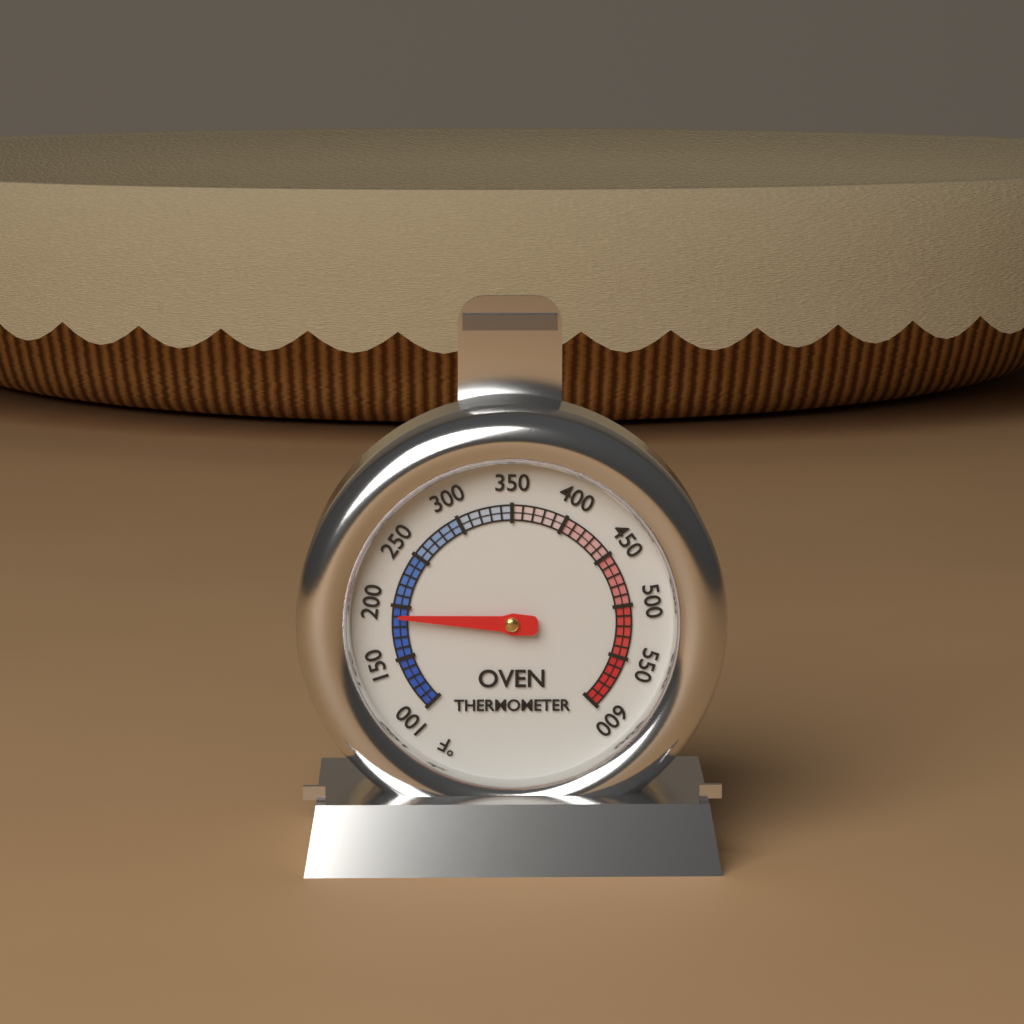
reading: 190 °F
